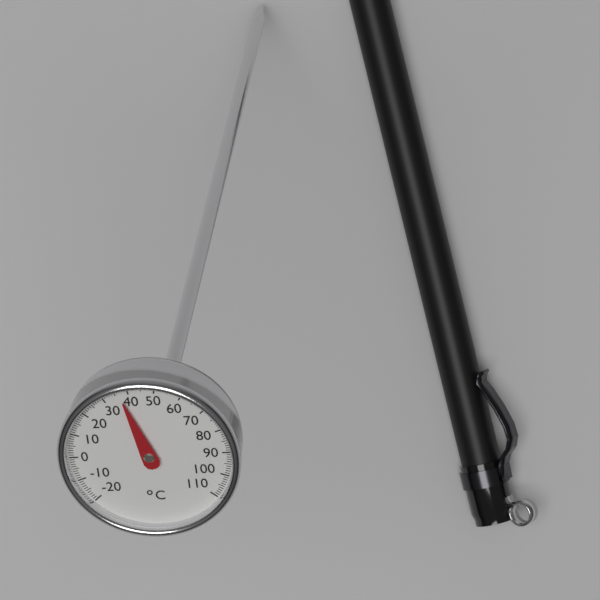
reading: 37 °C
